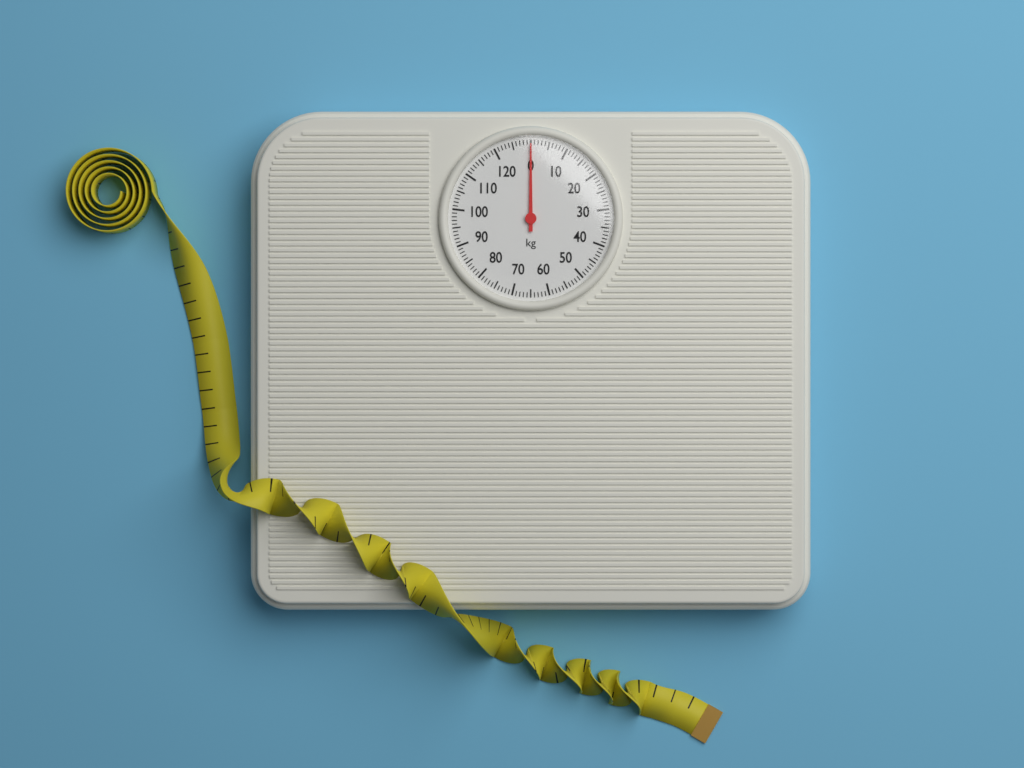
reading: 0 kg
